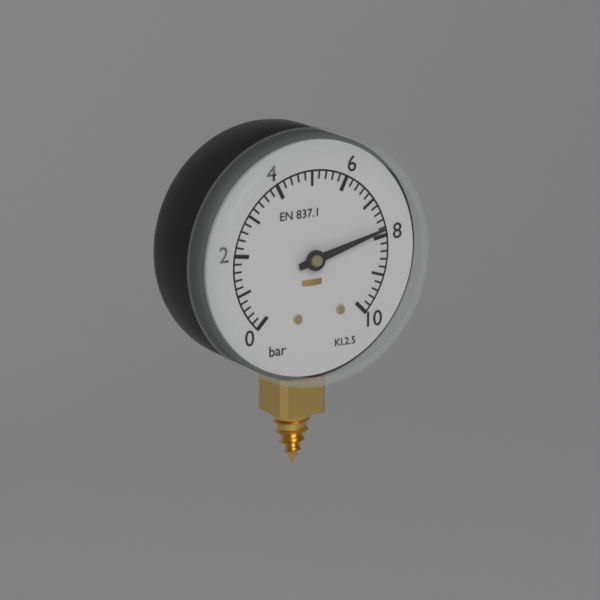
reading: 7.8 bar
